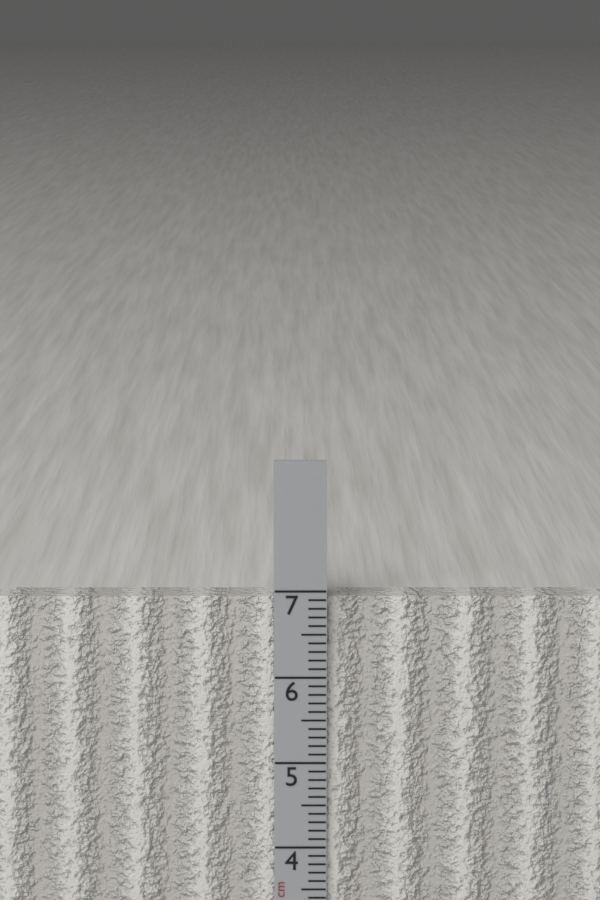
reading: 6.9 cm
